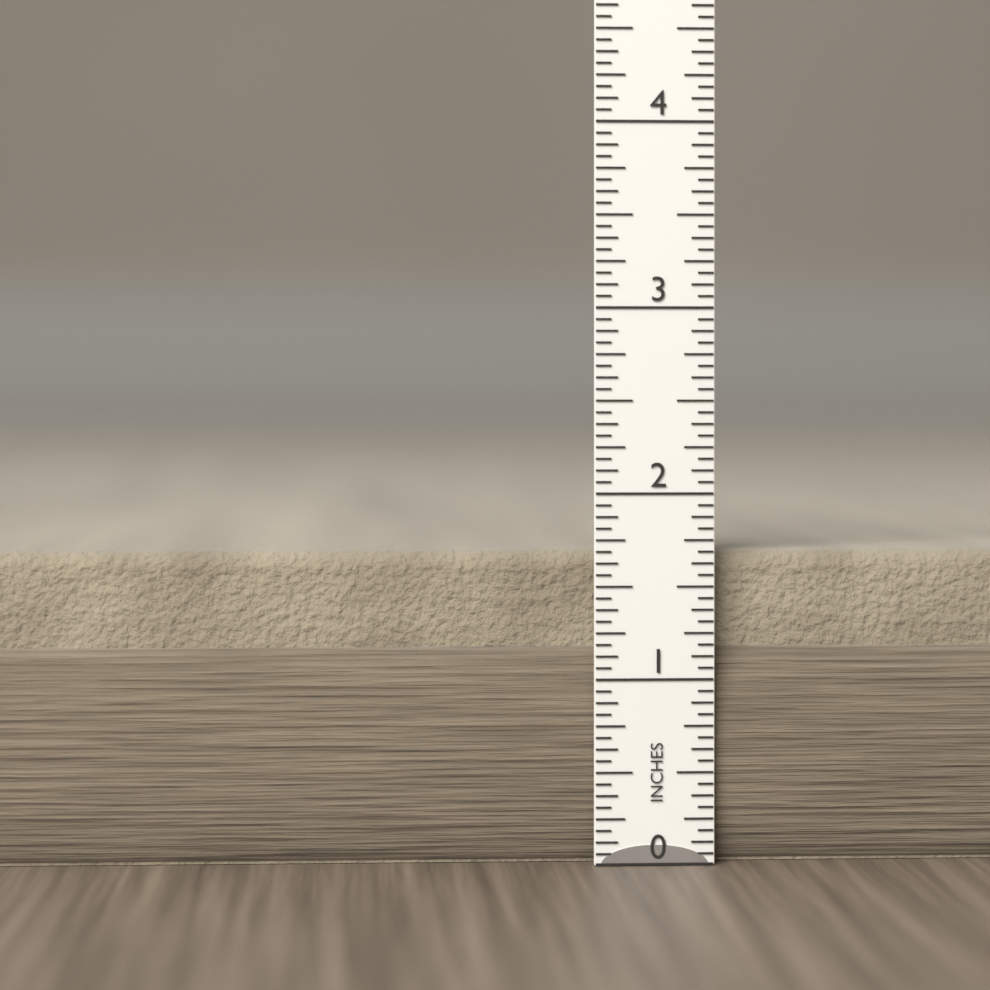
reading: 1.6875 in
